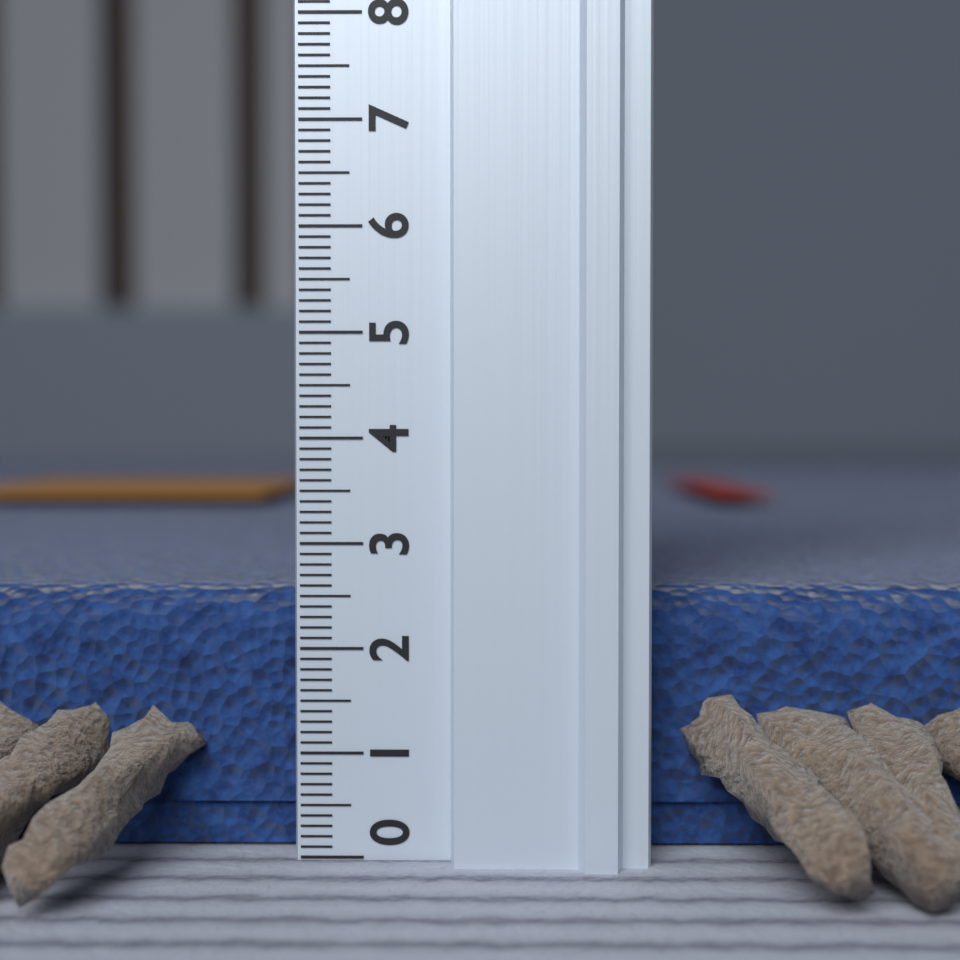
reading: 2.7 (no unit)
